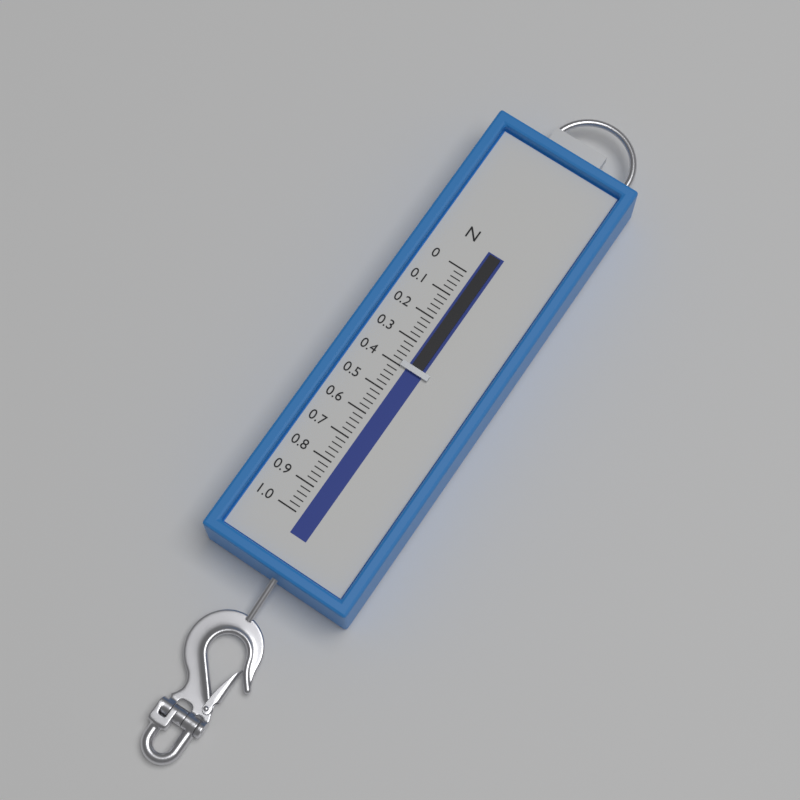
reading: 0.40 N
